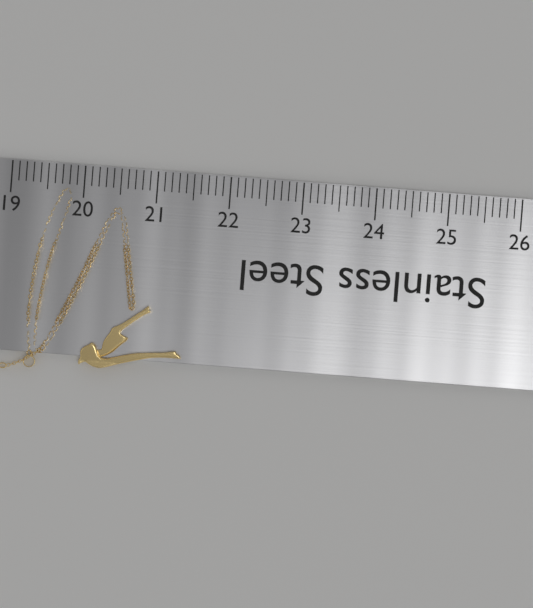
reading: 21.5 (no unit)
